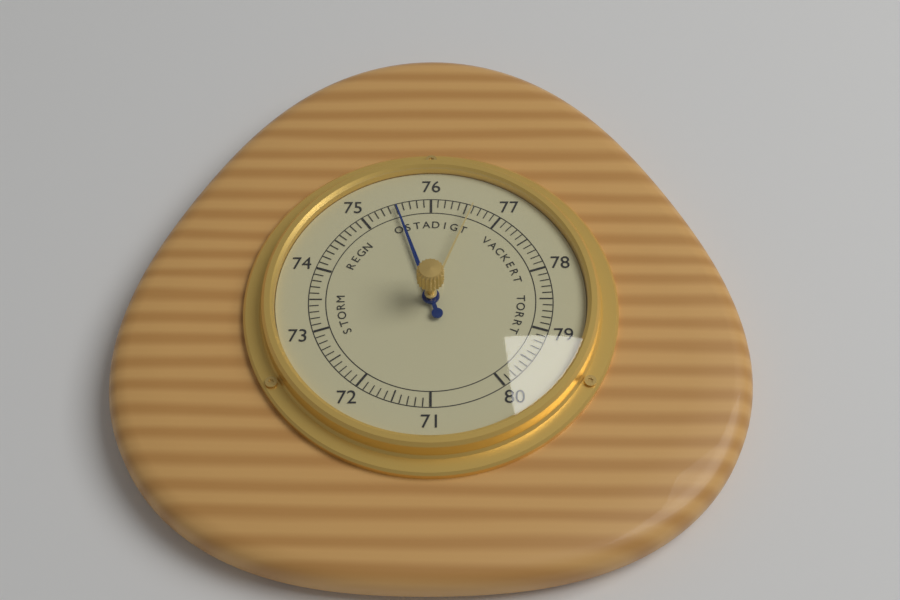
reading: 75.5 (no unit)
